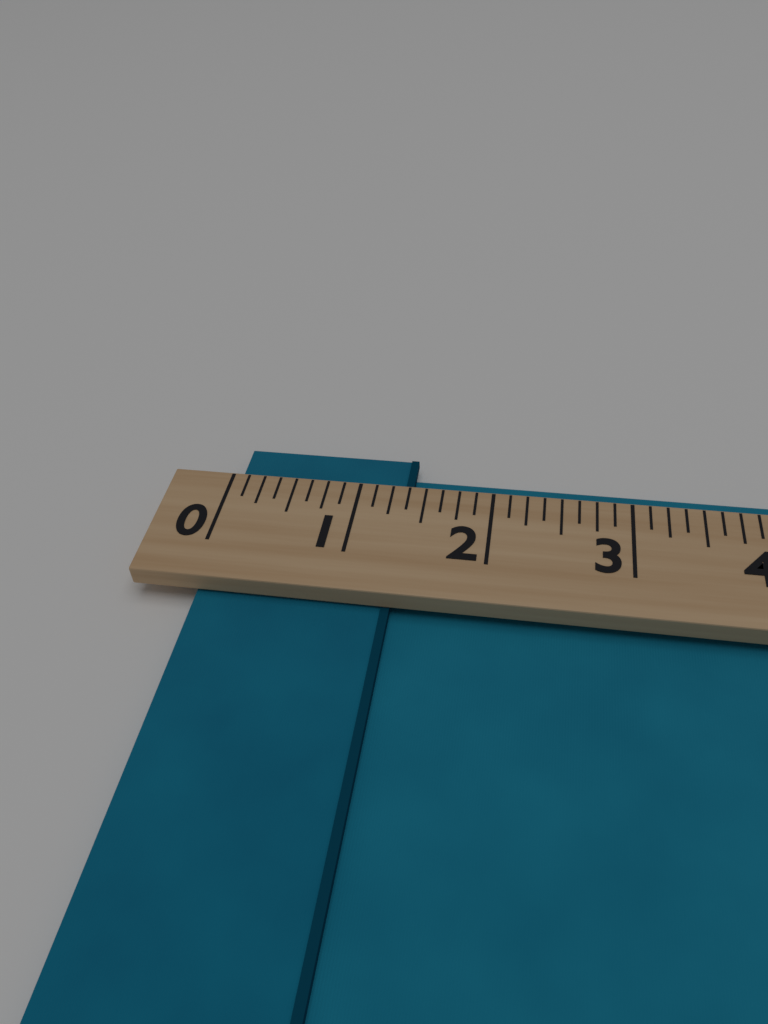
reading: 1.375 (no unit)
